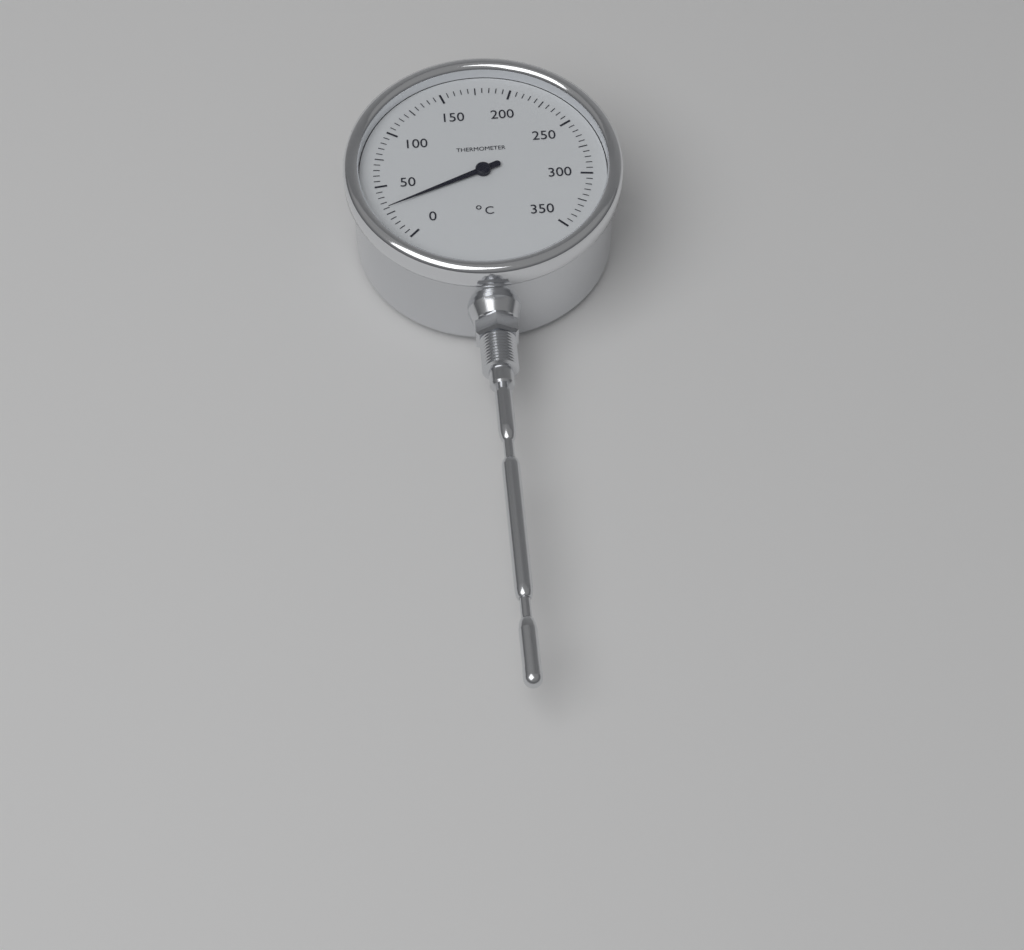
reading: 30 °C
